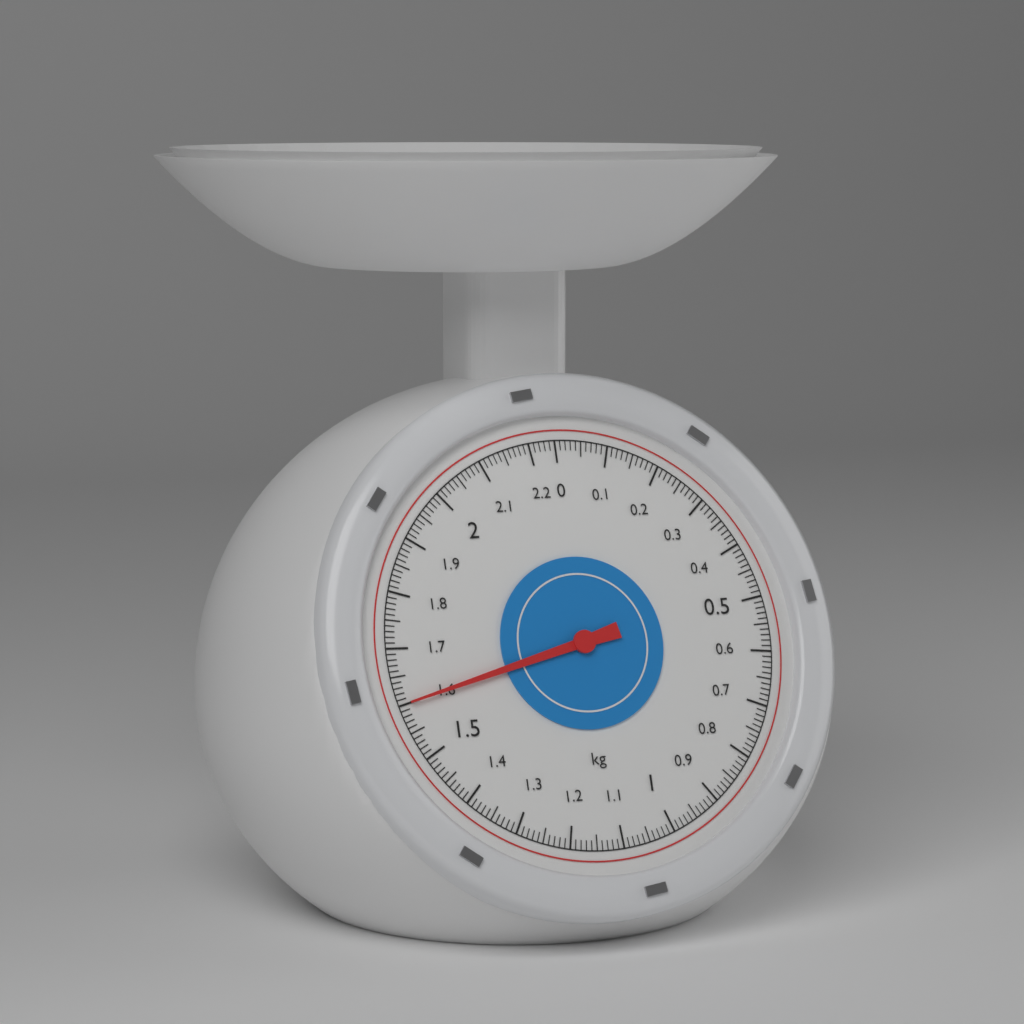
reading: 1.60 kg
